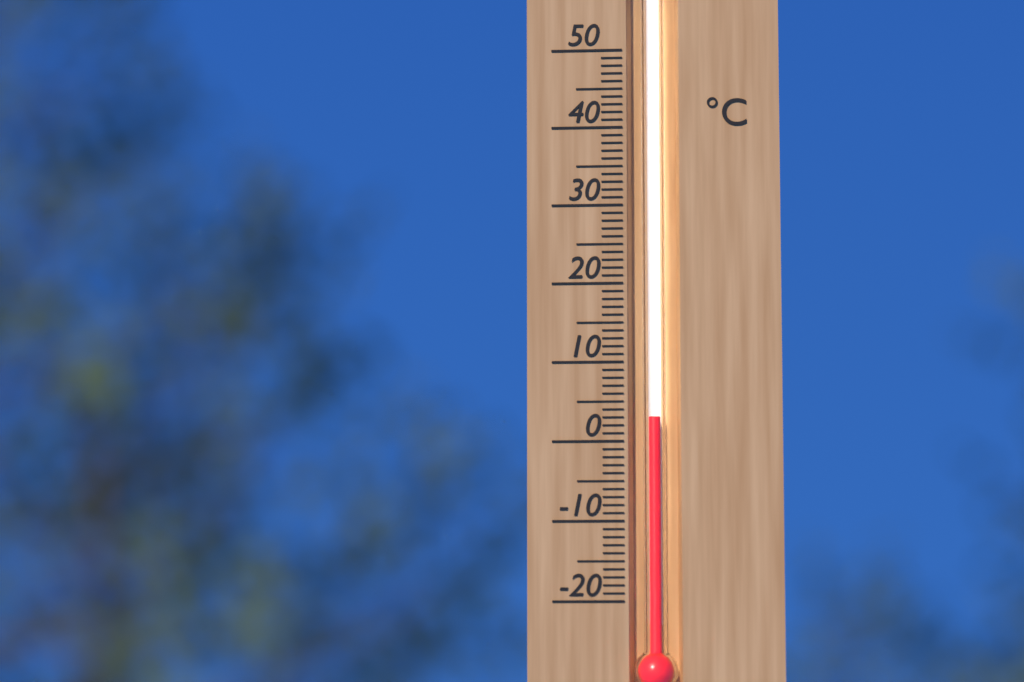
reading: 3 °C
